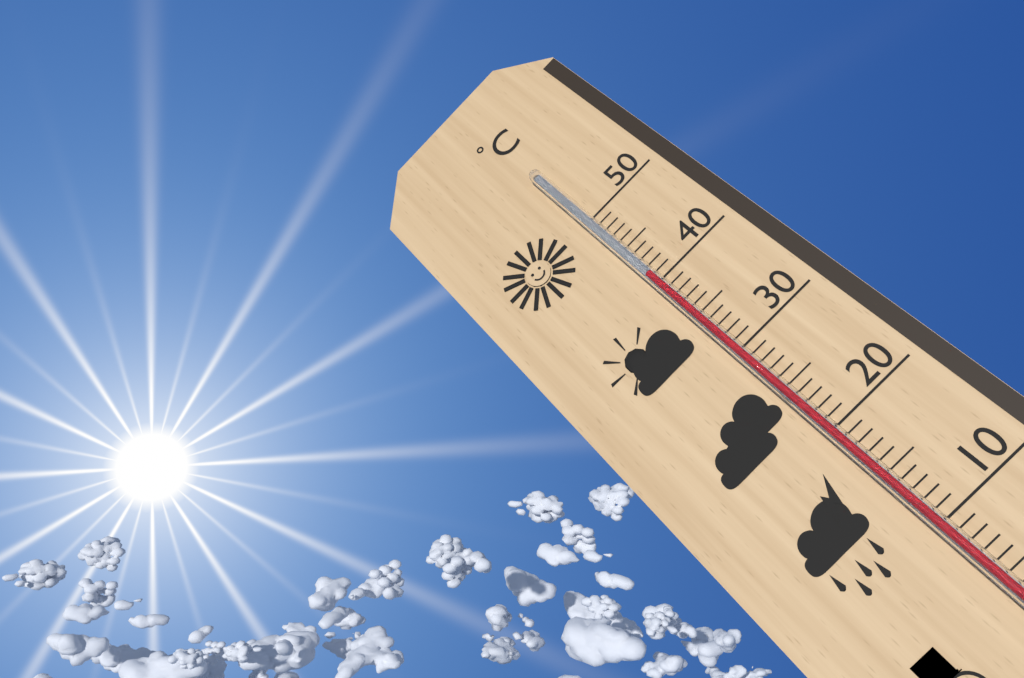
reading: 41 °C
